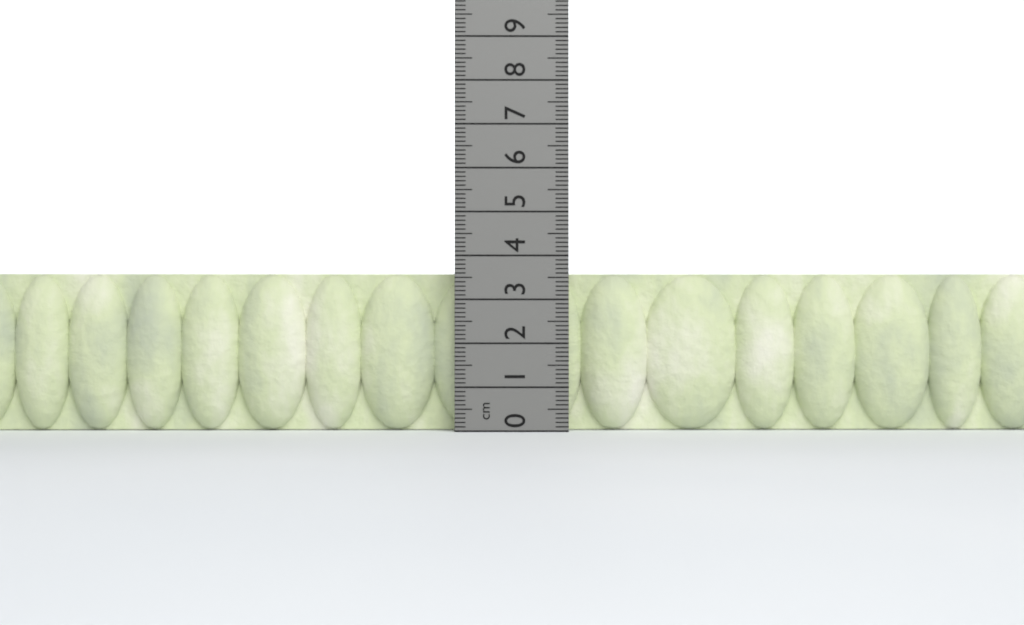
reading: 3.6 cm
